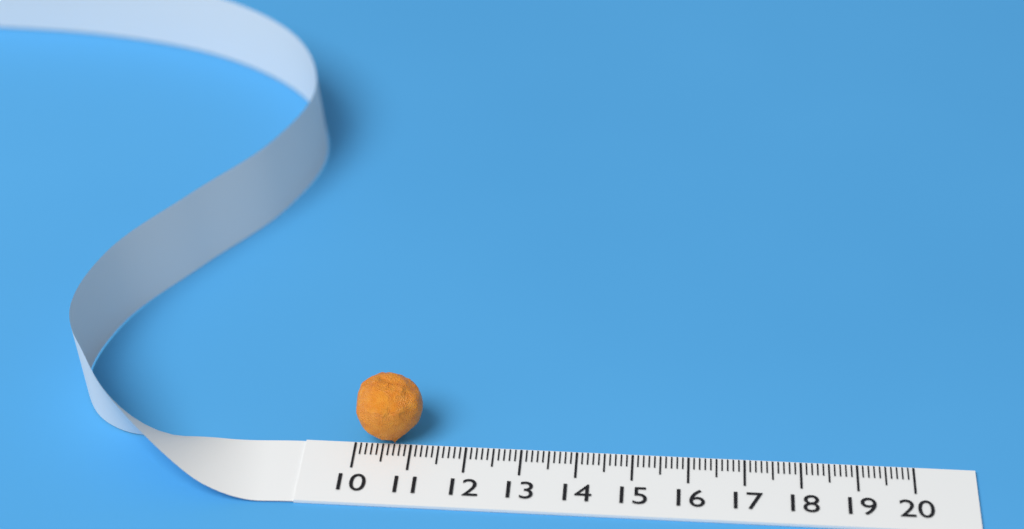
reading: 11.2 (no unit)
